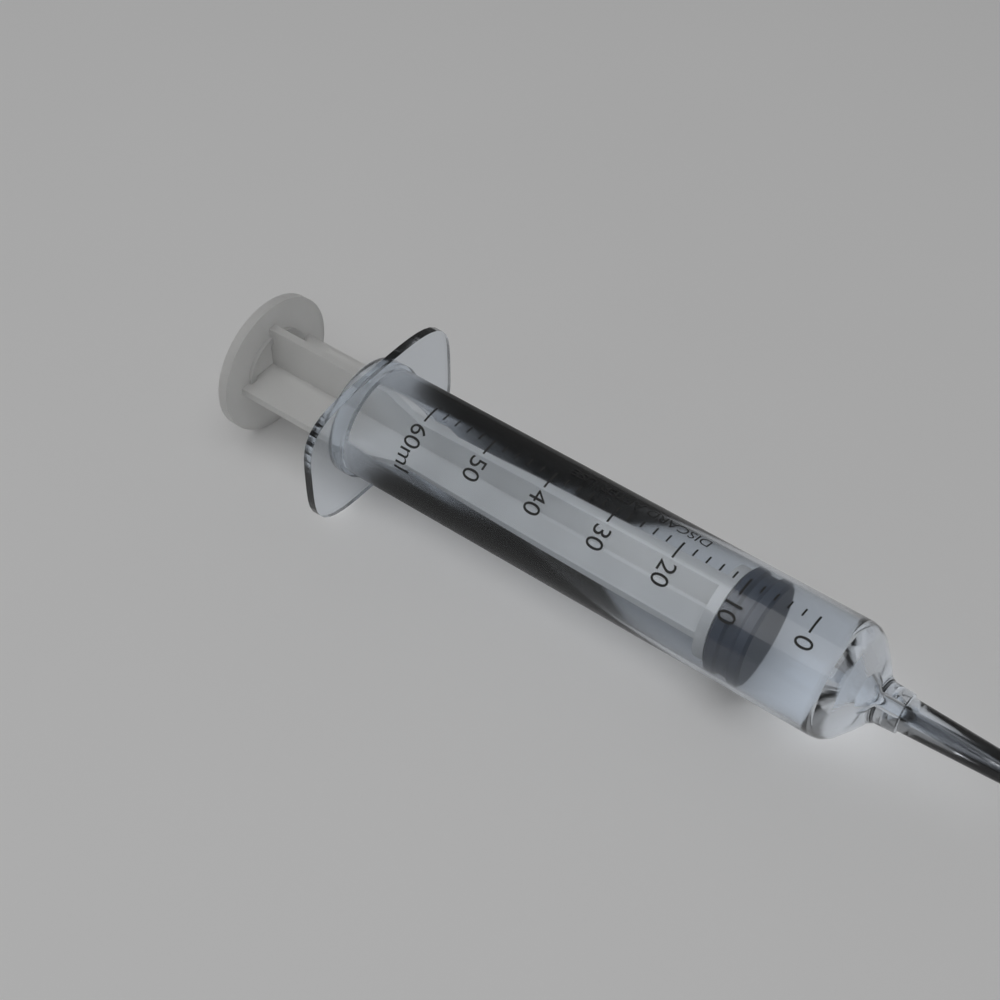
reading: 6 ml
